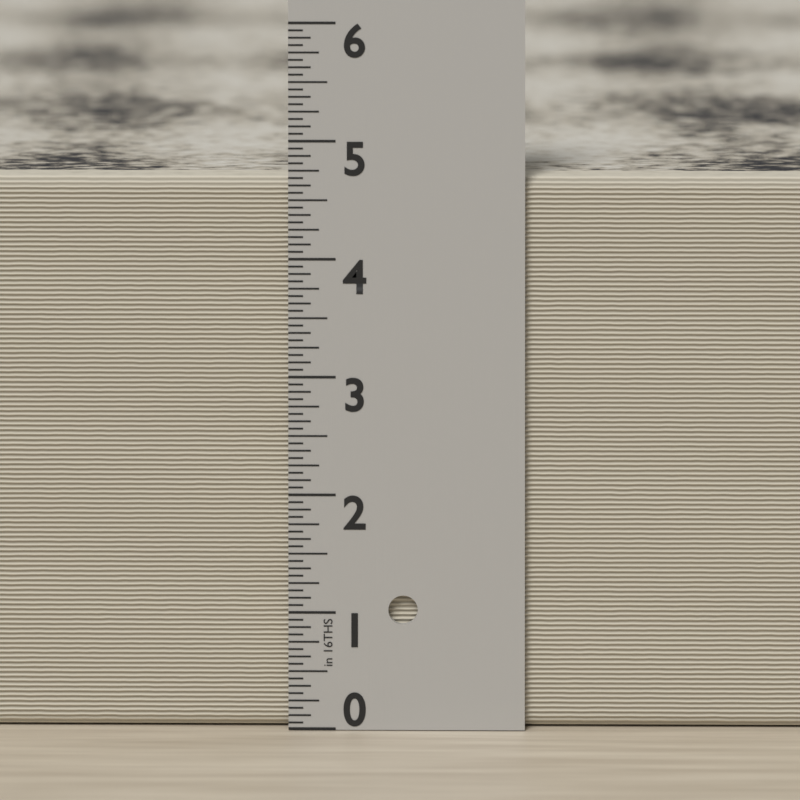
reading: 4.6875 in
